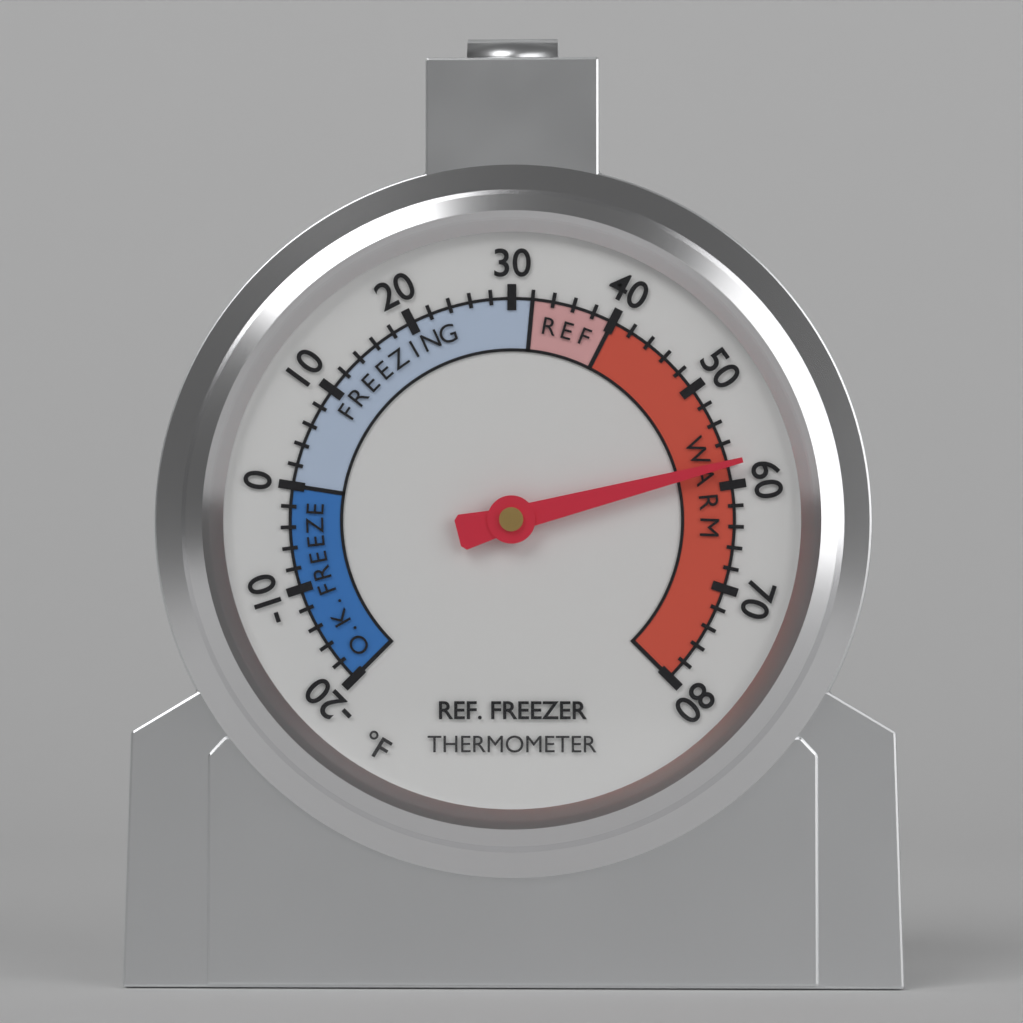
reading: 58 °F
